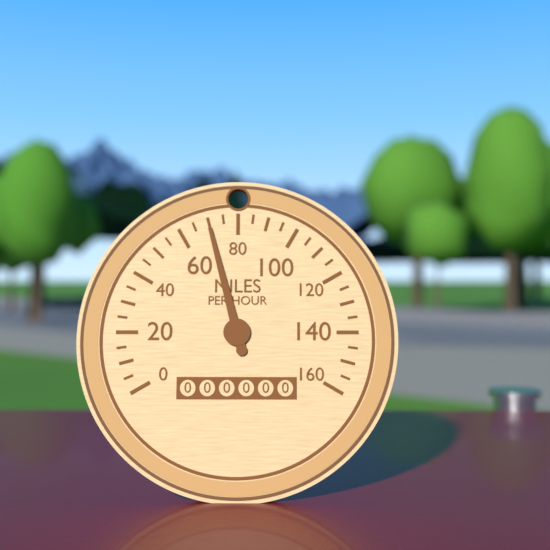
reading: 70 mph
